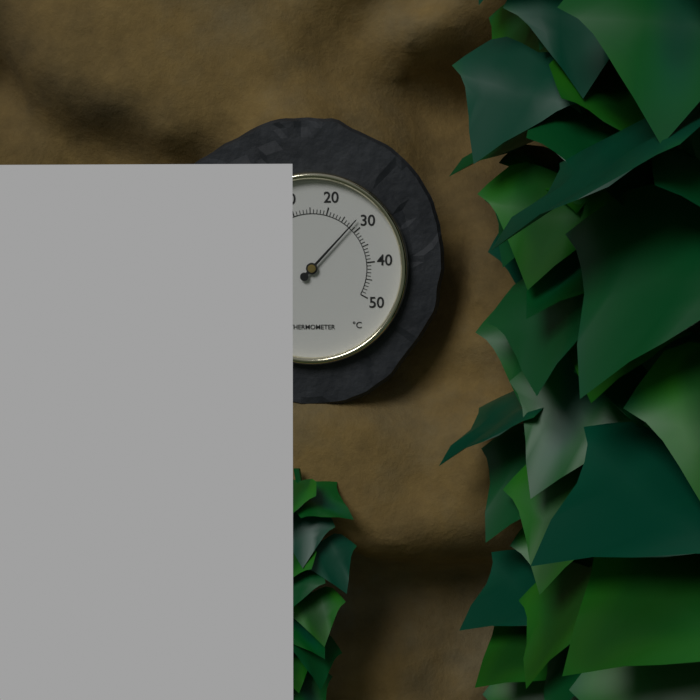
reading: 28 °C
